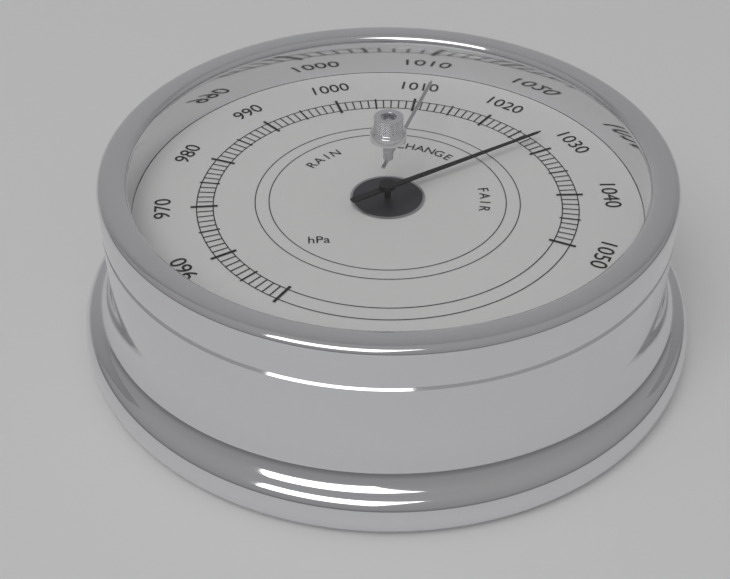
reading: 1028 hPa
